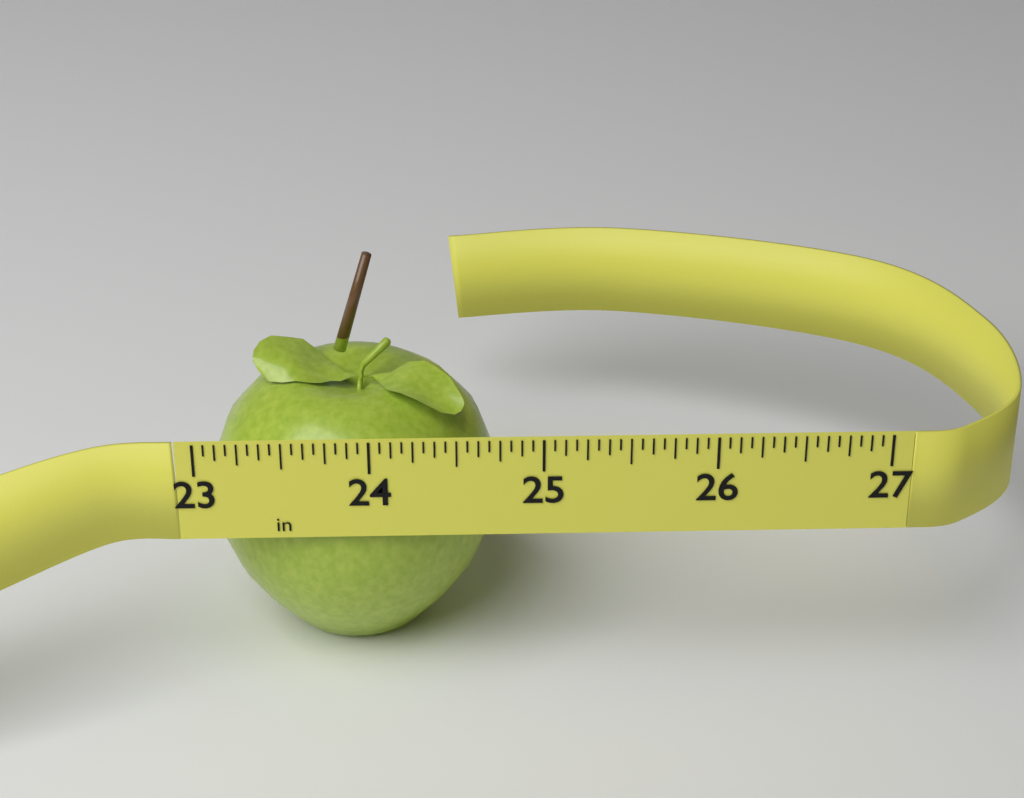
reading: 24.7500 in
